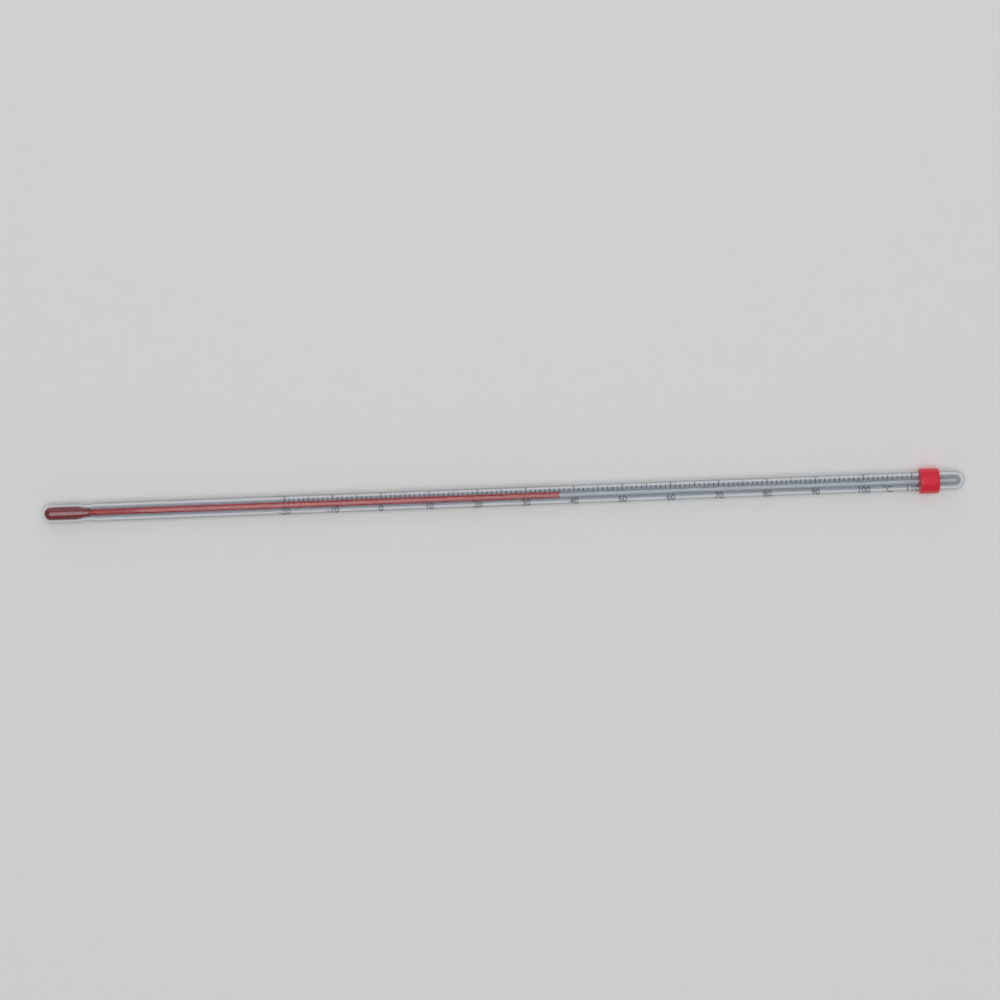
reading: 37 °C
